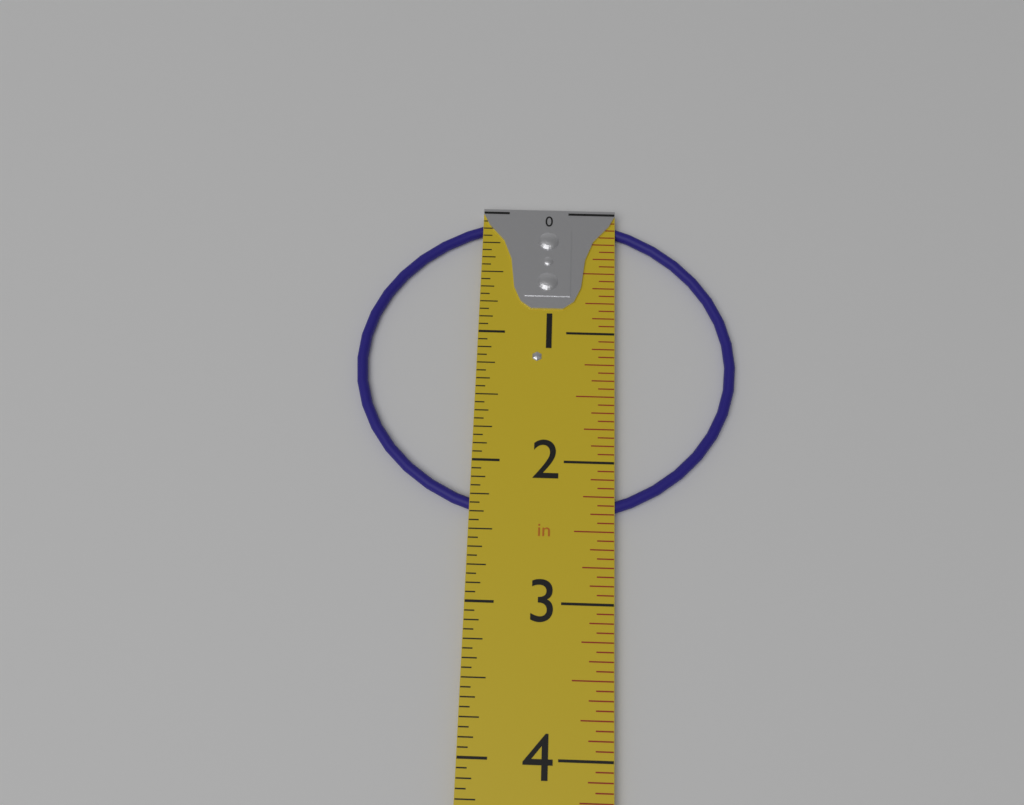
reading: 2.4375 in
